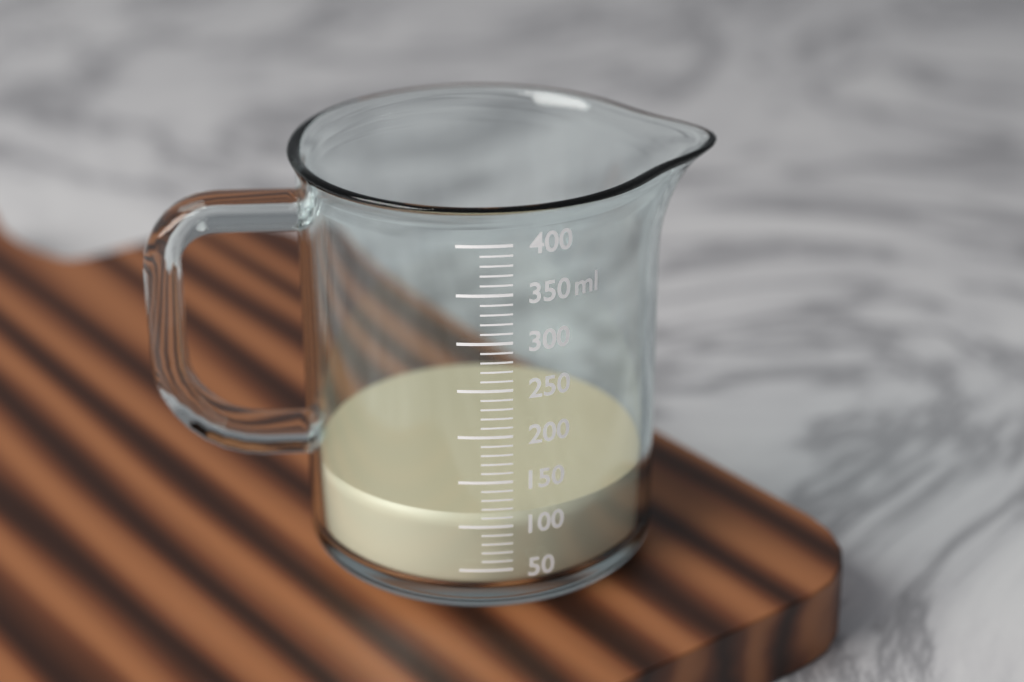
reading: 110 ml
